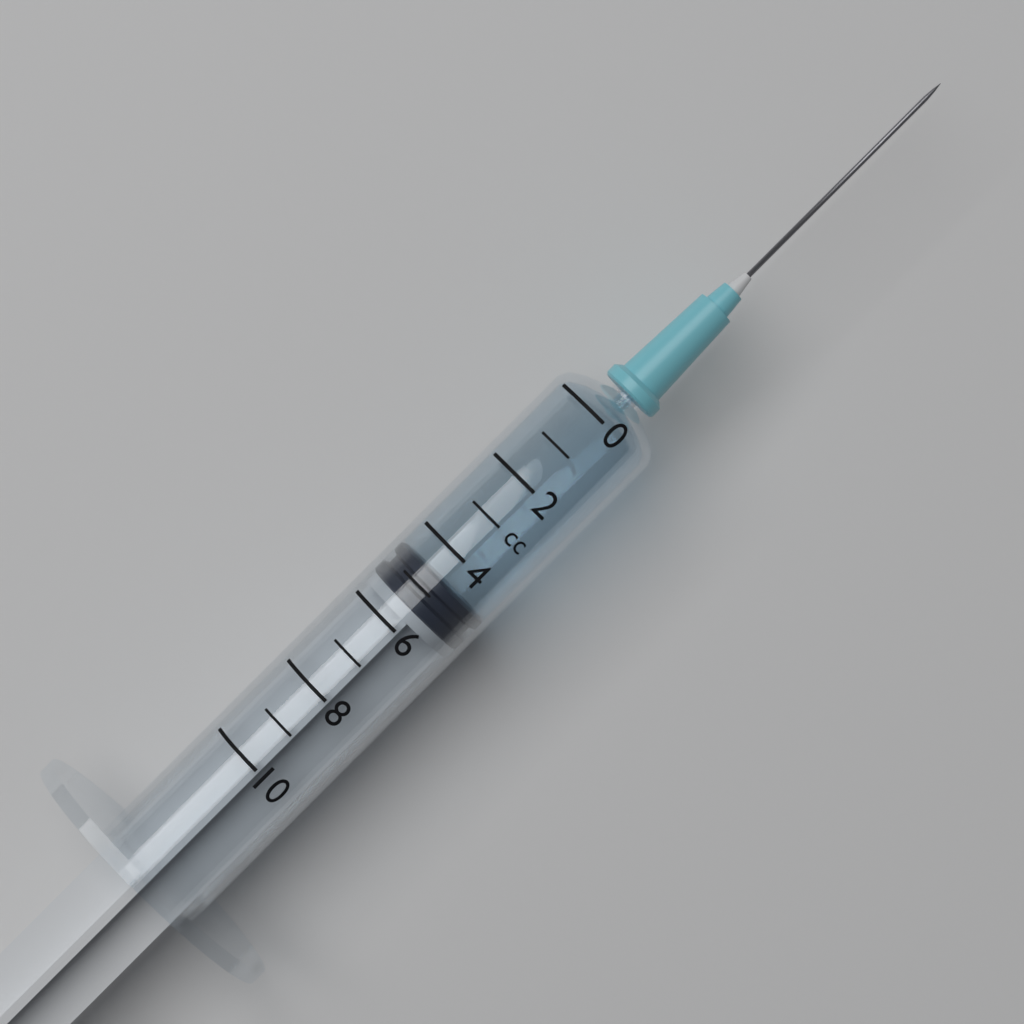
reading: 4.6 cc
